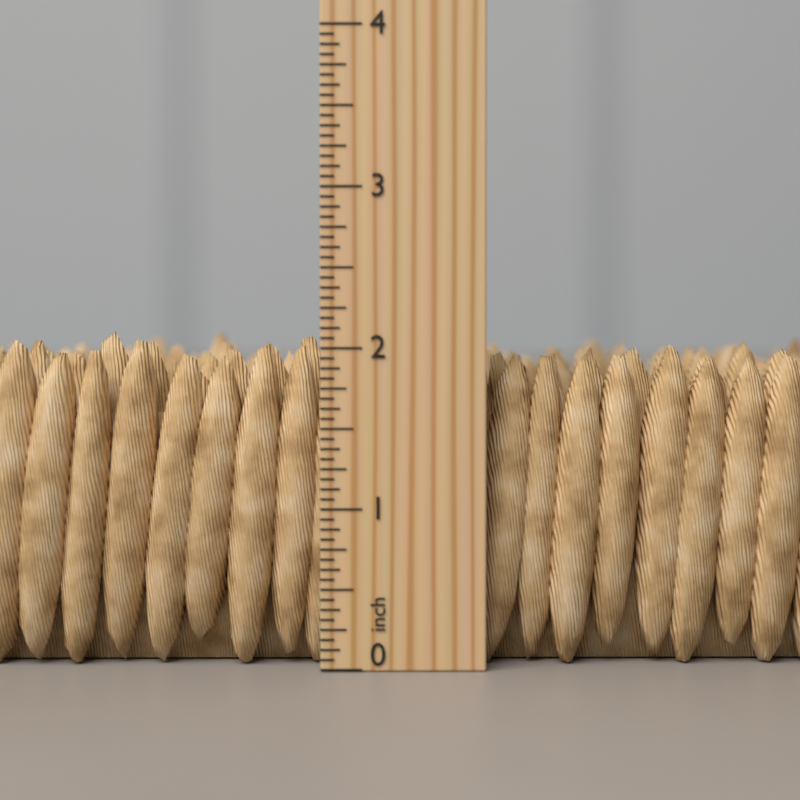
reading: 2.1250 inch
